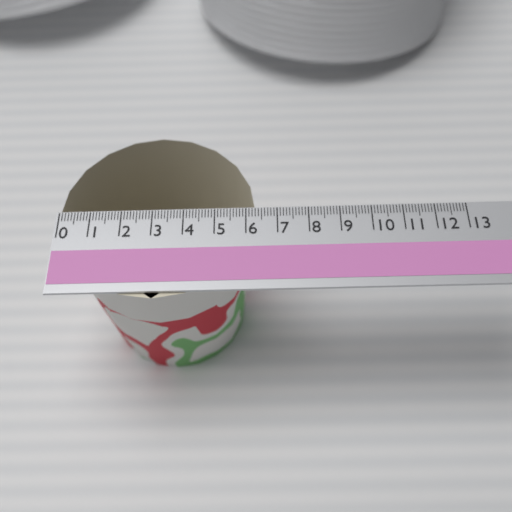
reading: 6.3 (no unit)
